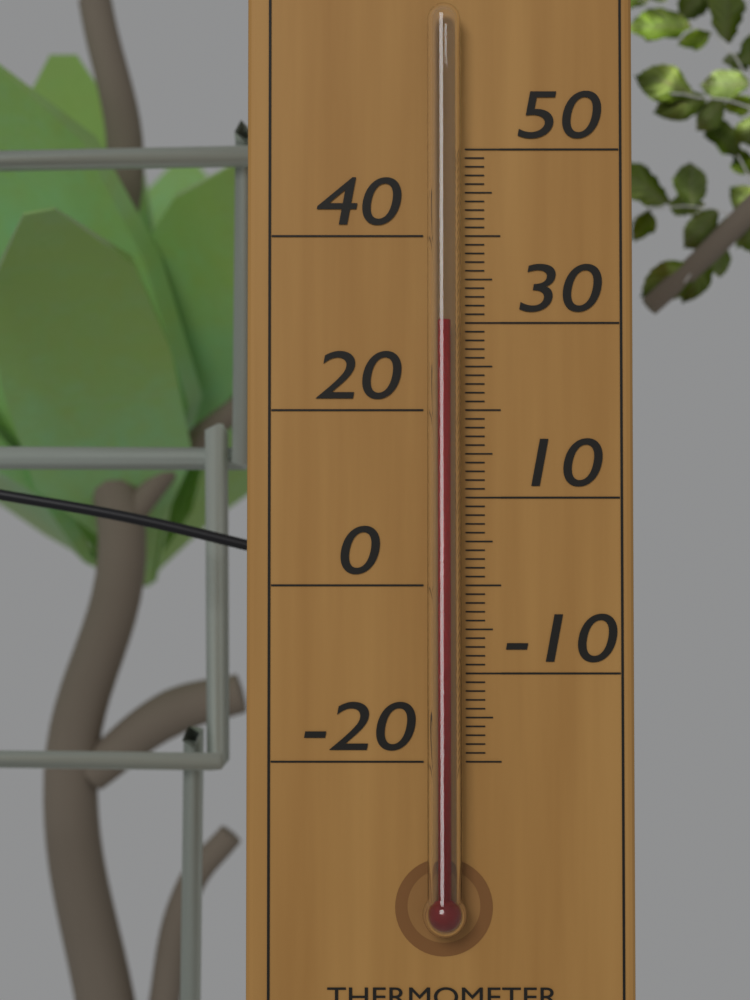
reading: 30 °C
